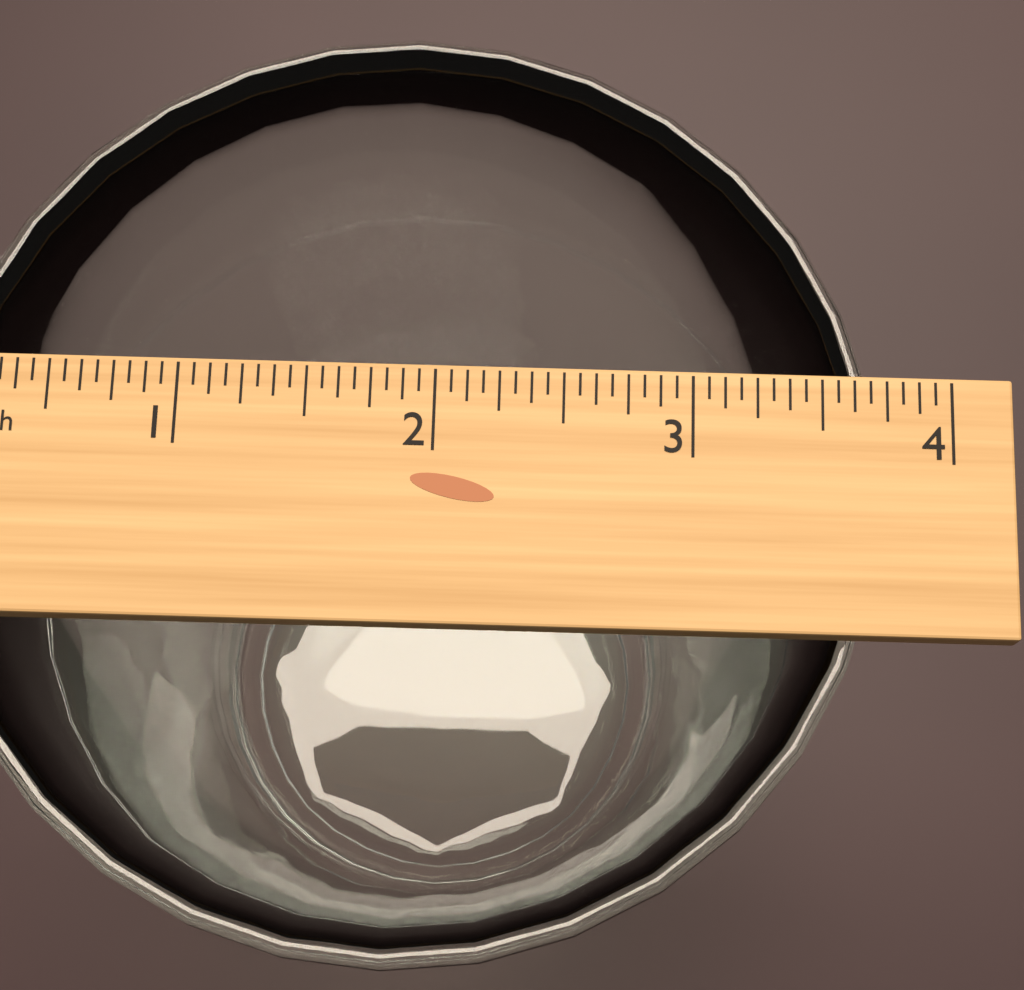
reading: 3.7500 inch
